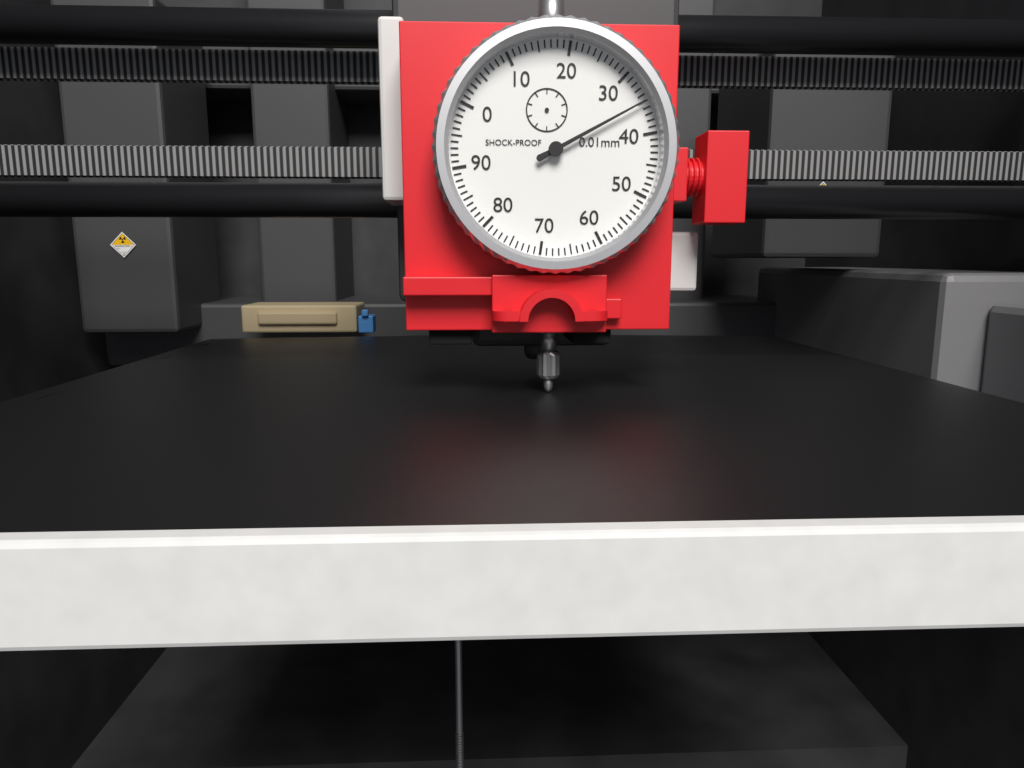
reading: 35 0.01mm
